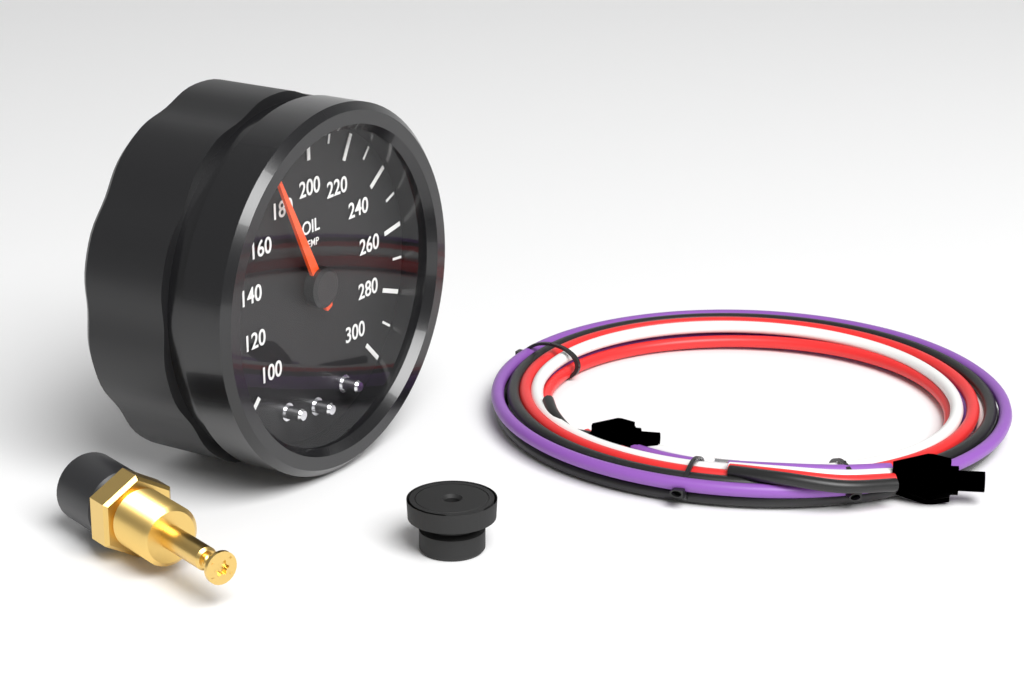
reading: 180 (no unit)
